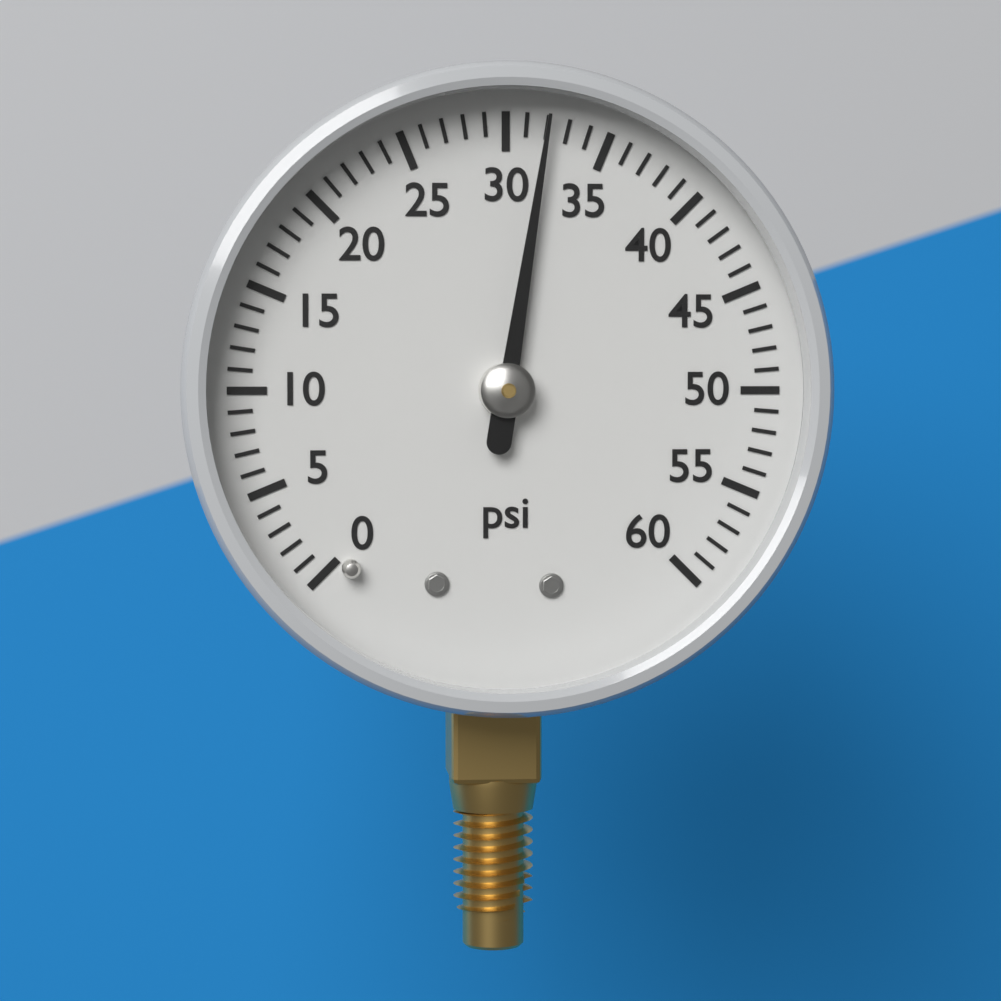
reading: 32 psi
